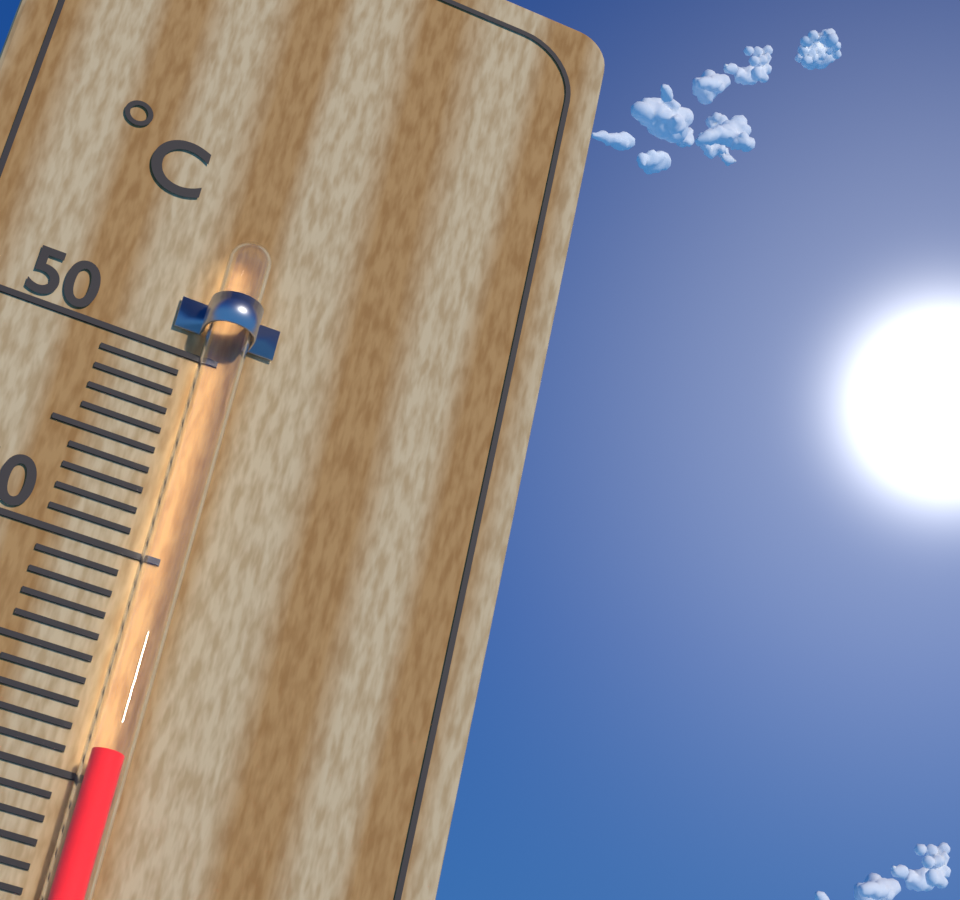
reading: 31 °C
